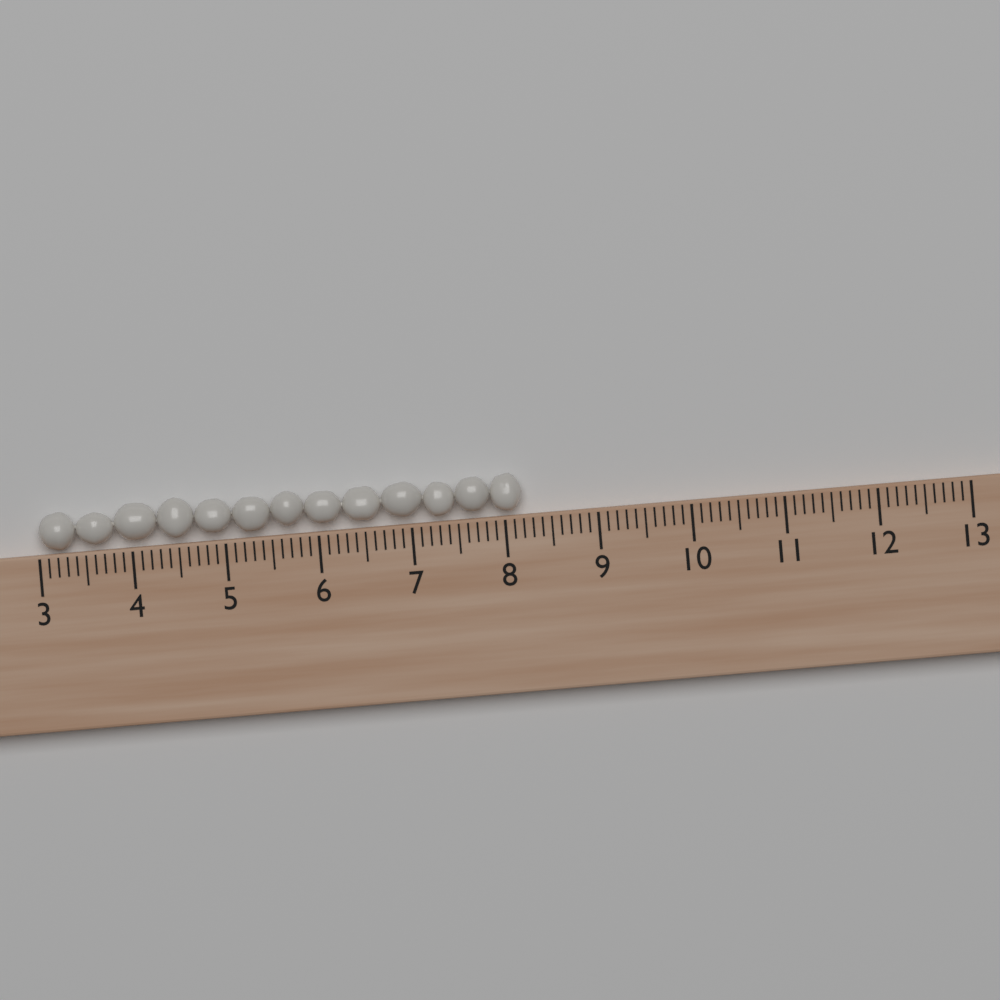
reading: 8.2 (no unit)
